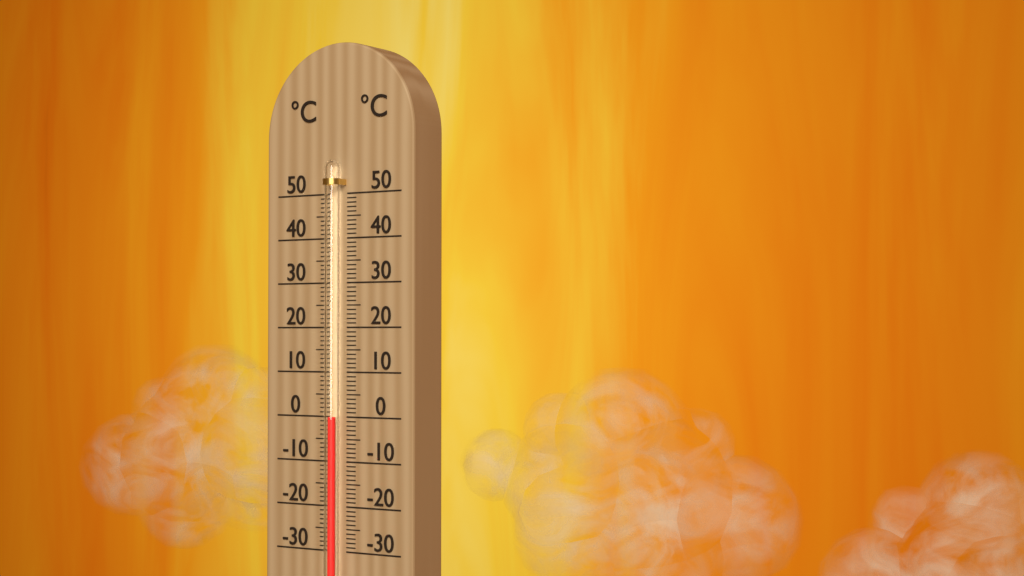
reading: 0 °C
